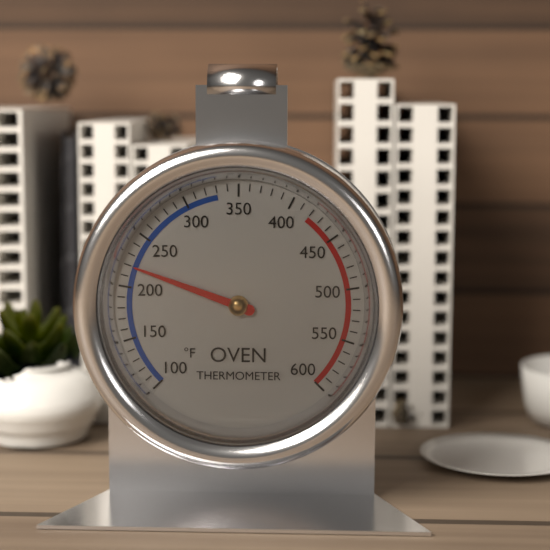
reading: 220 °F
